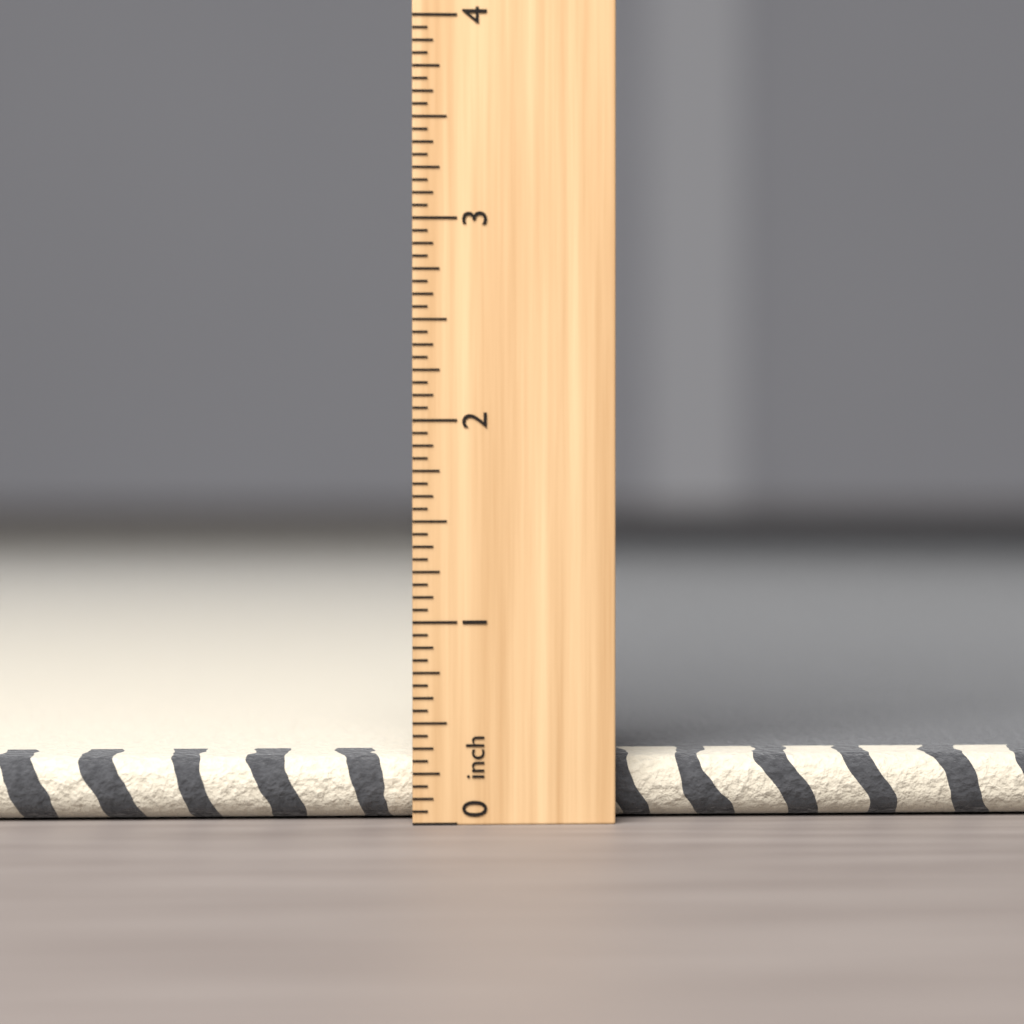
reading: 0.3125 inch
